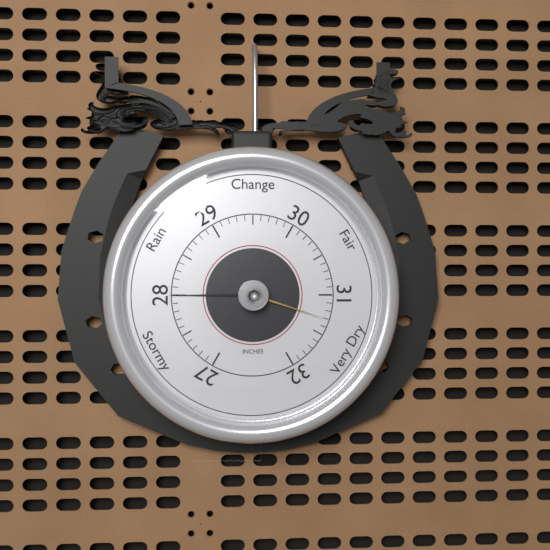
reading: 28.0 inHg
